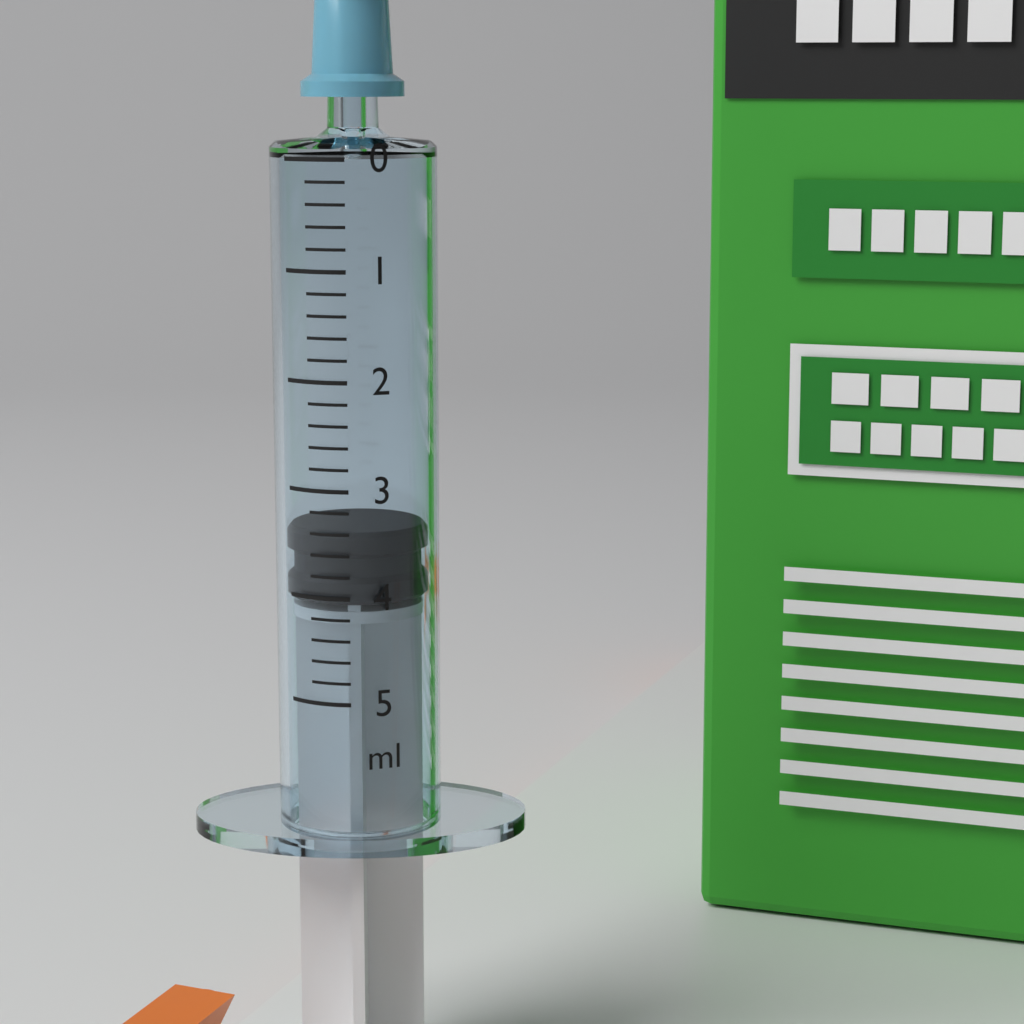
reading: 3.4 ml
